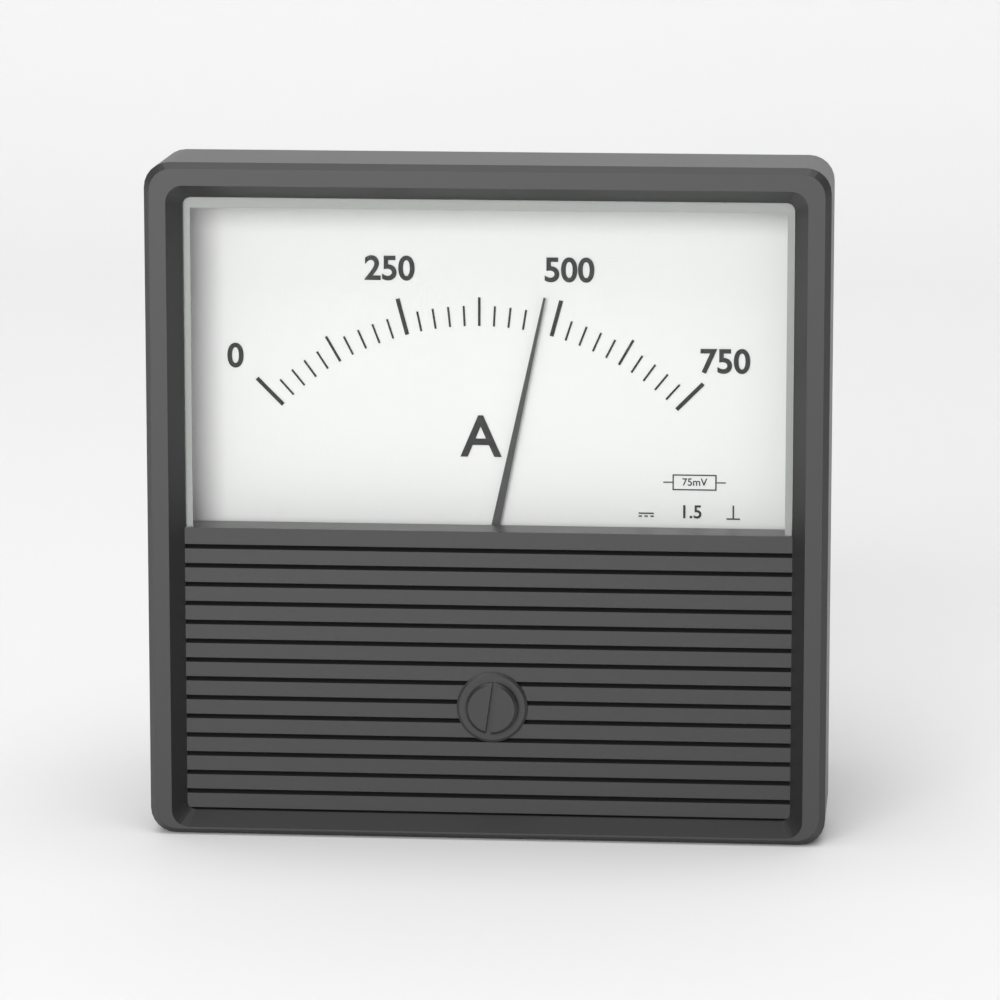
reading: 475 A
